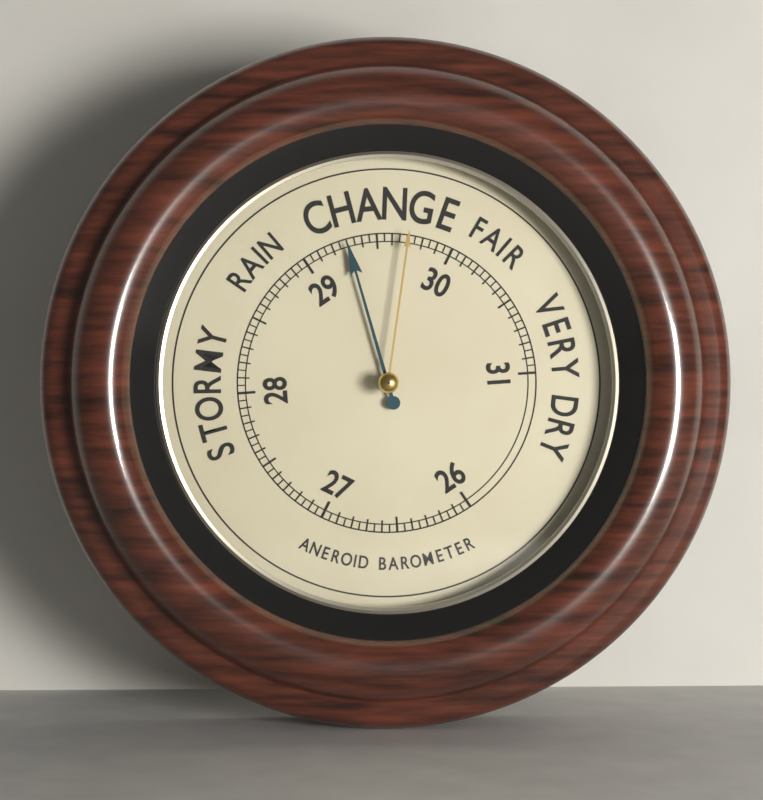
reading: 29.30 (no unit)
